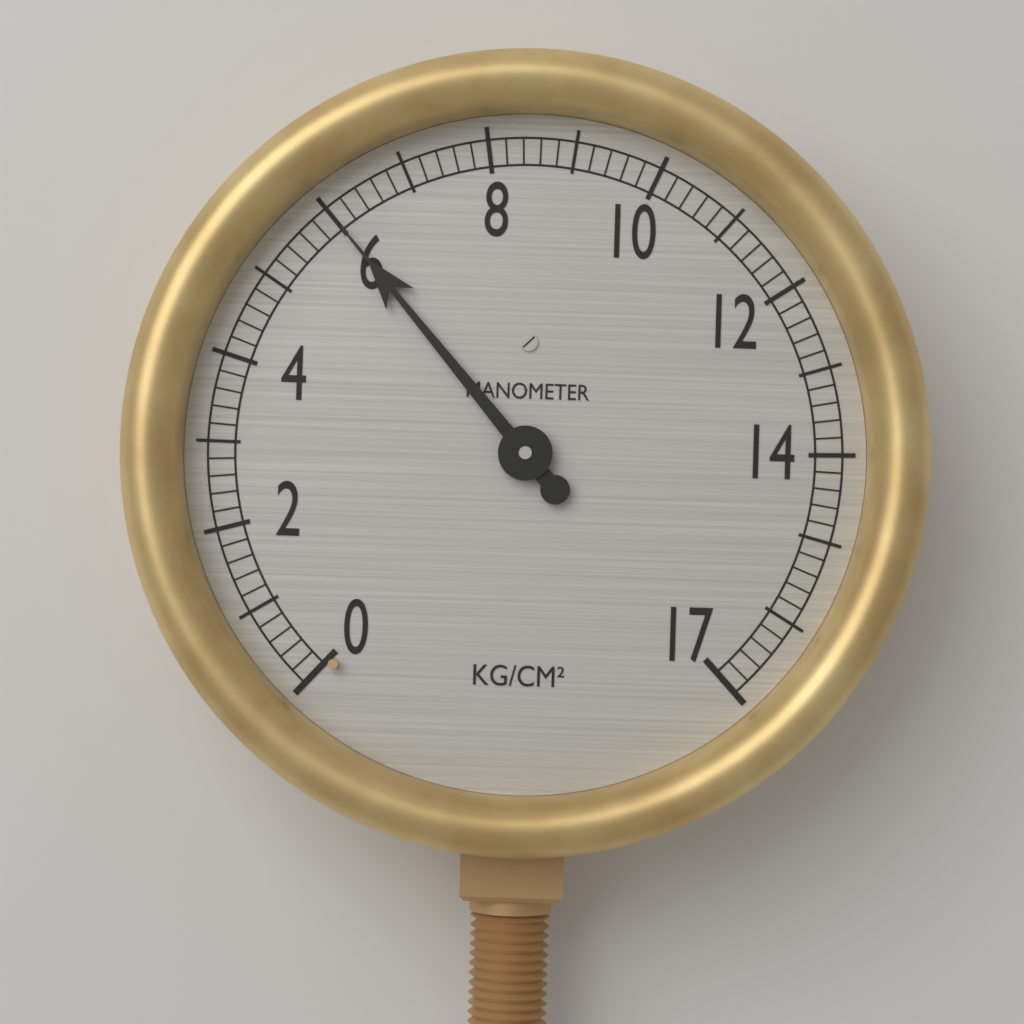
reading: 6.0 kg/cm²
